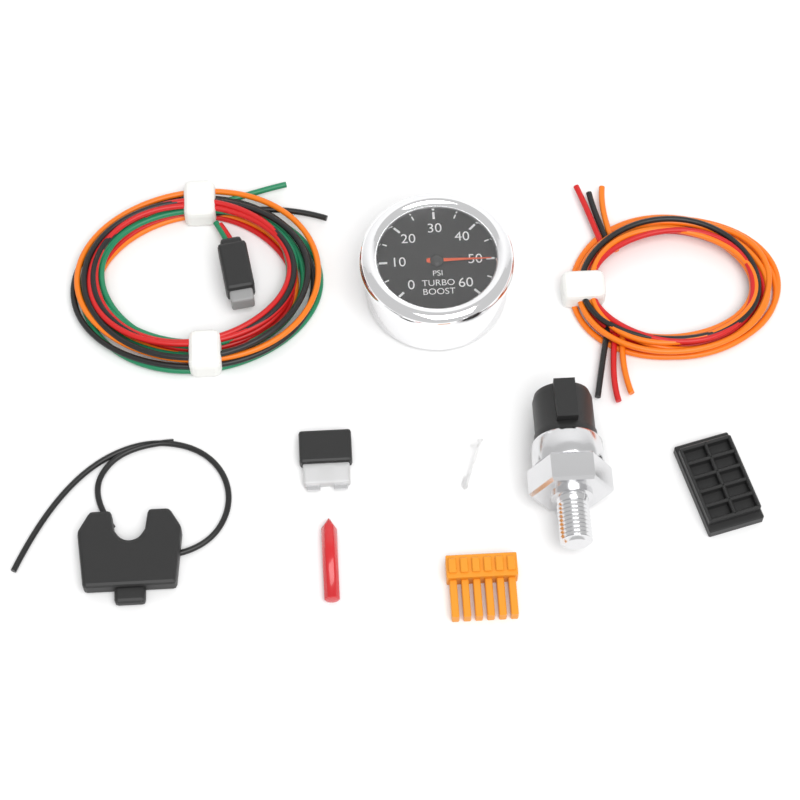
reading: 50 psi
